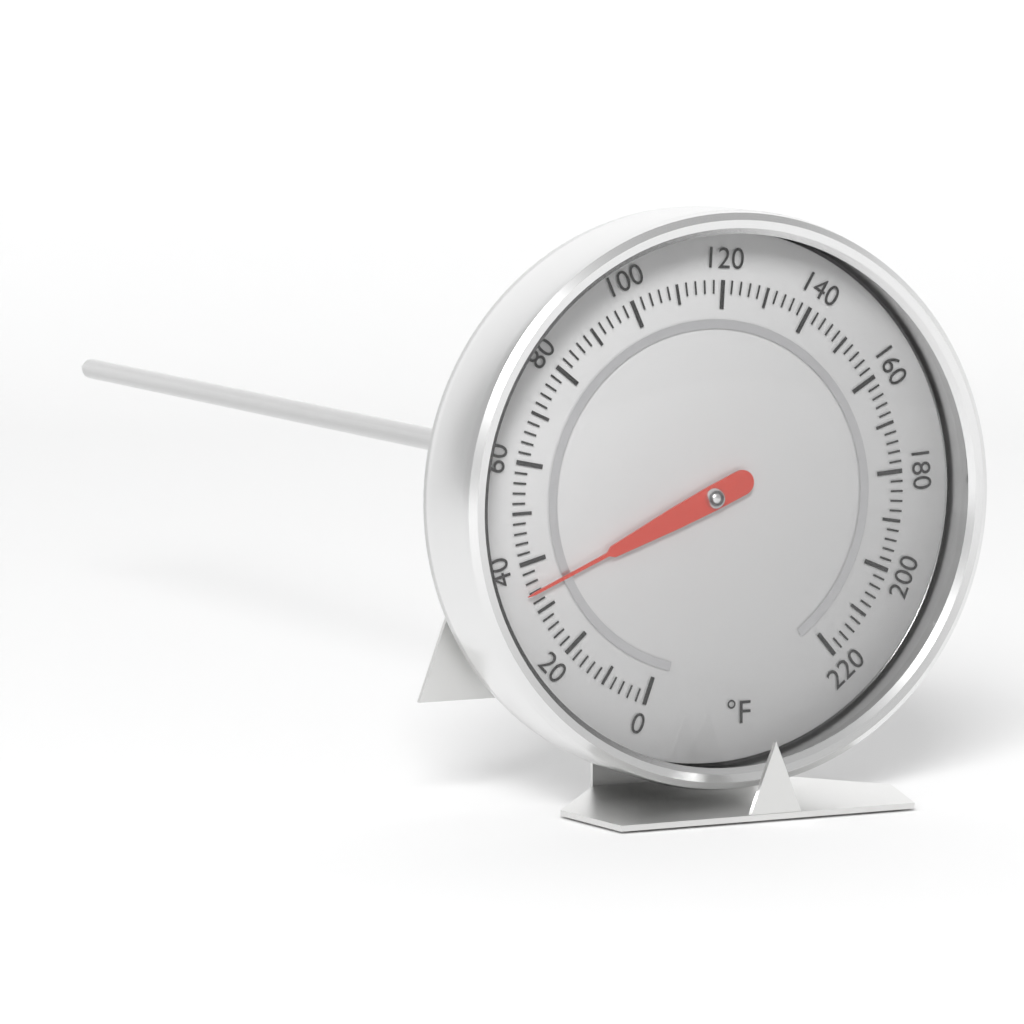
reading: 34 °F
